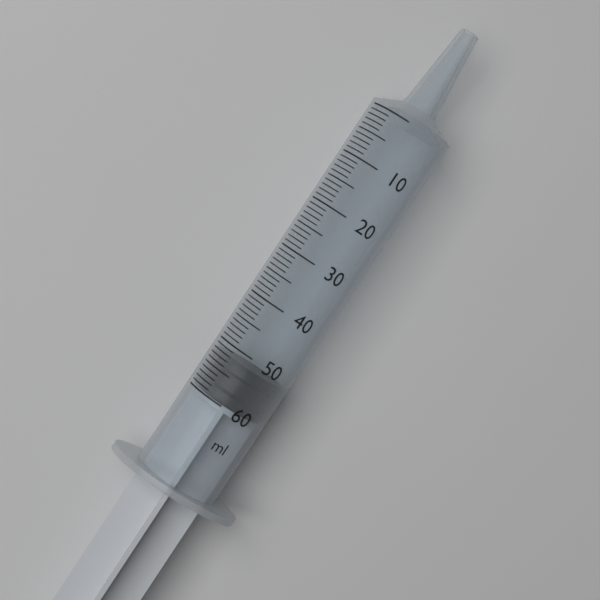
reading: 52 ml
